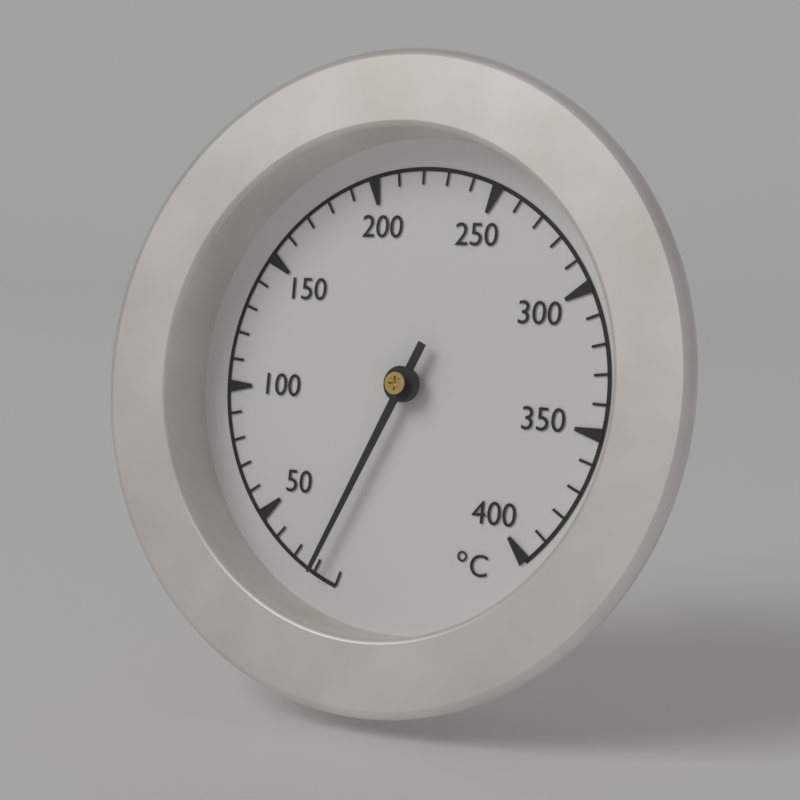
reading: 20 °C
